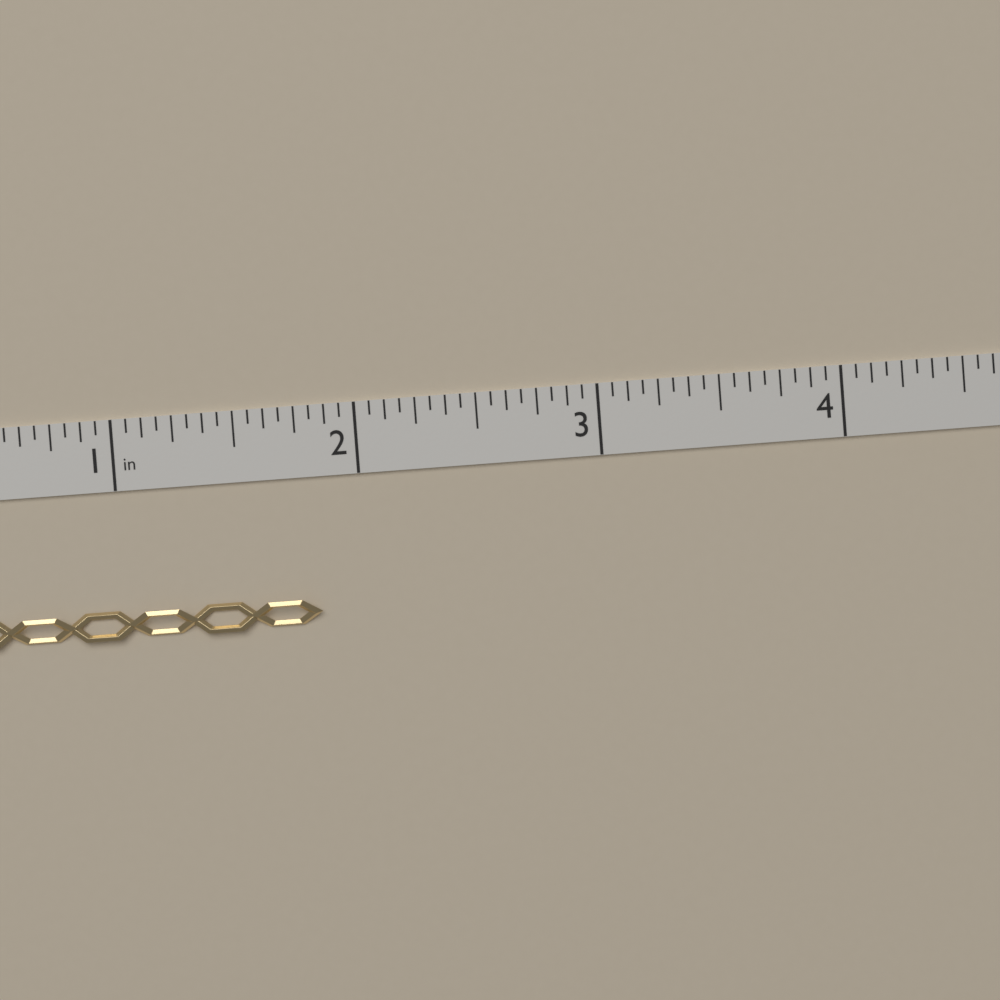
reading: 1.8125 in
